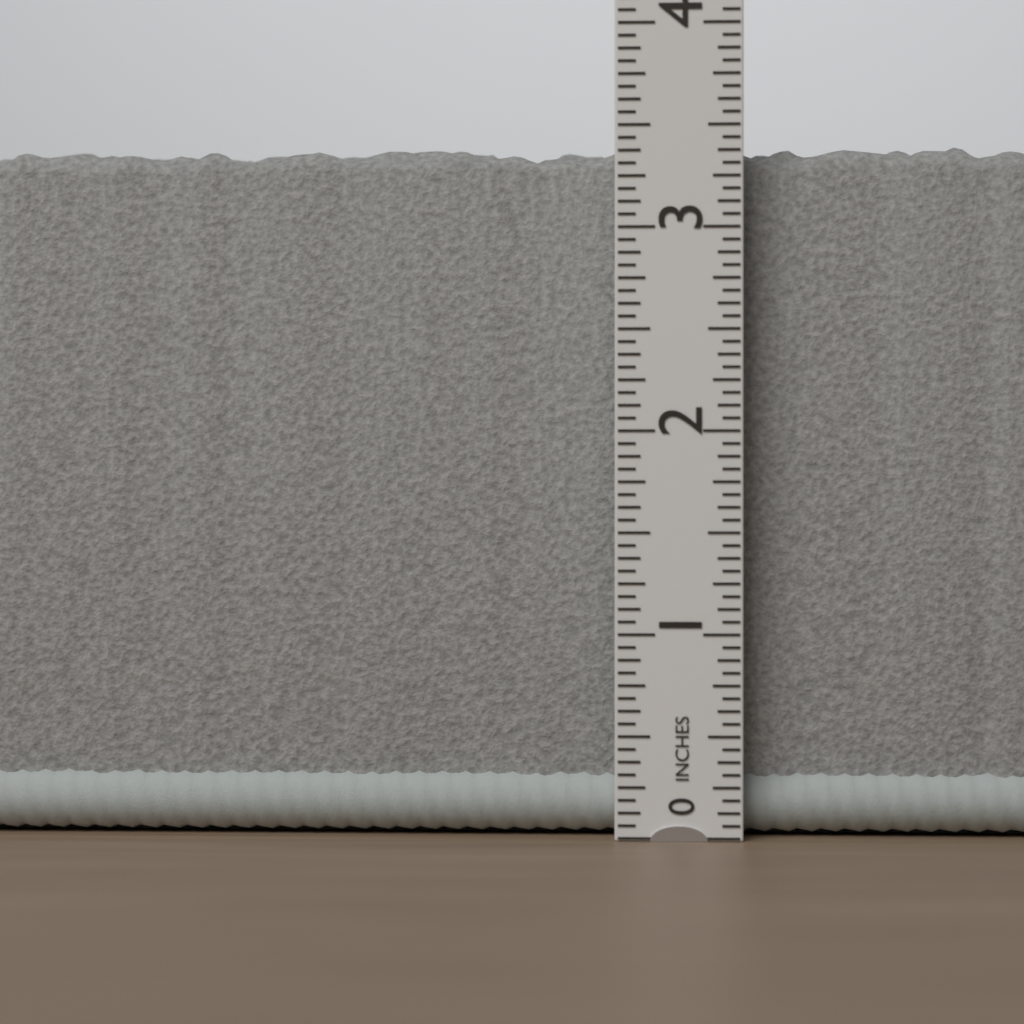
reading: 3.4375 in
